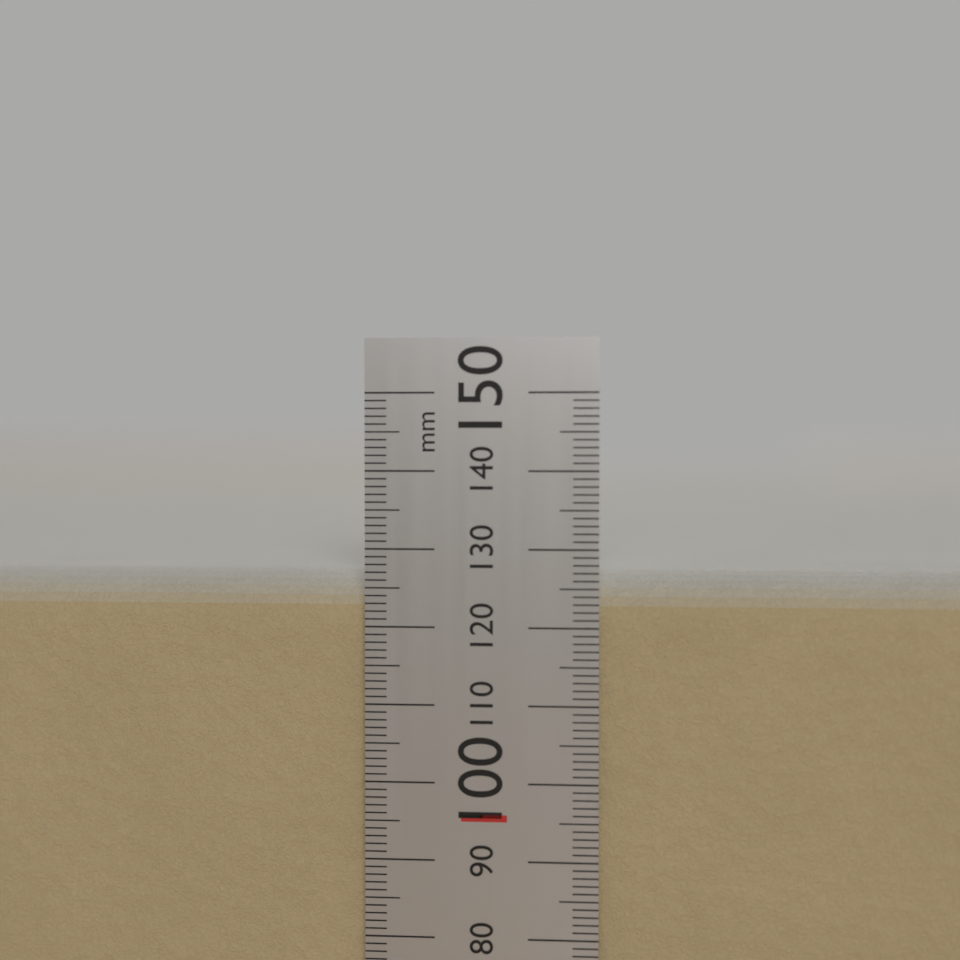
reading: 127 mm
